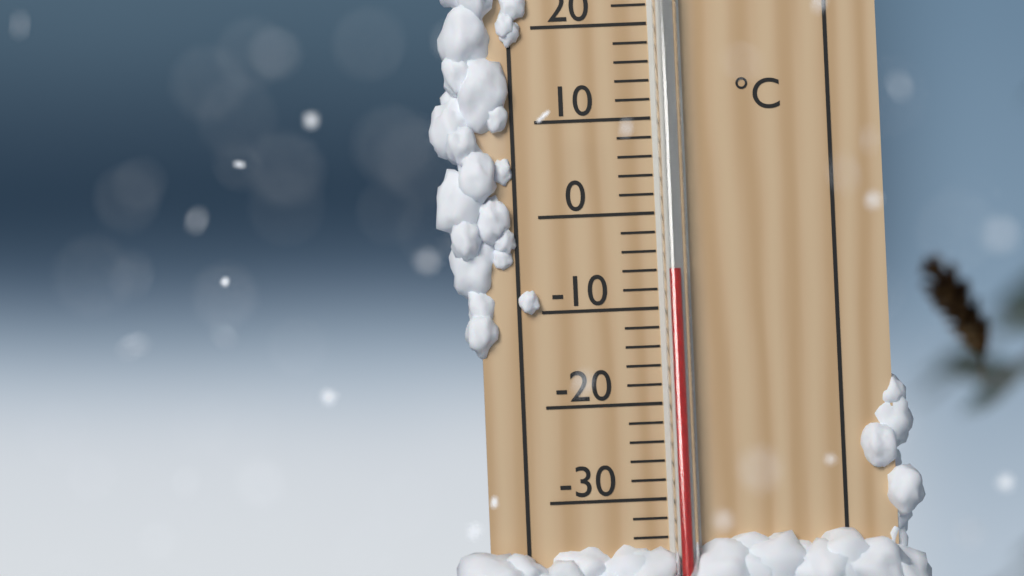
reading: -6 °C
